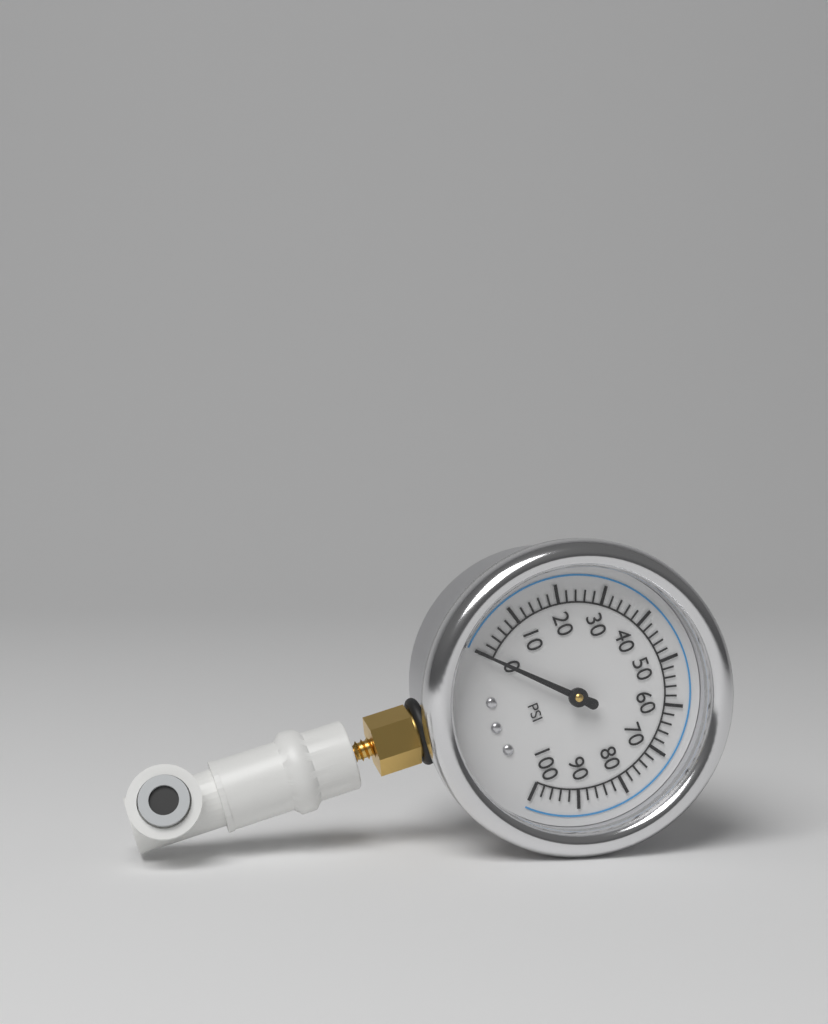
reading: 0 psi
